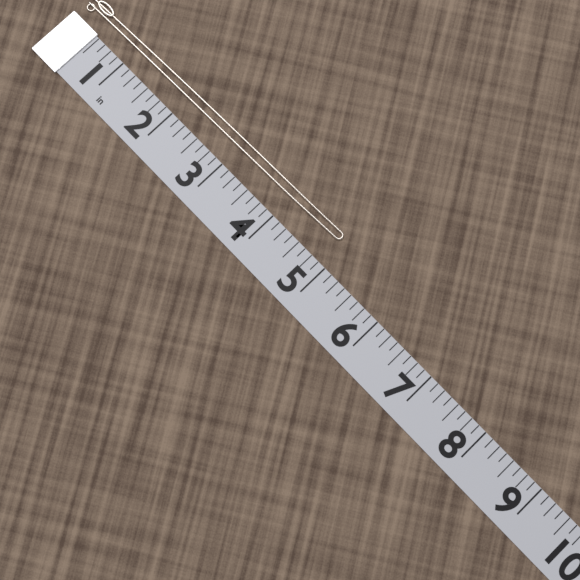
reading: 4.875 in
